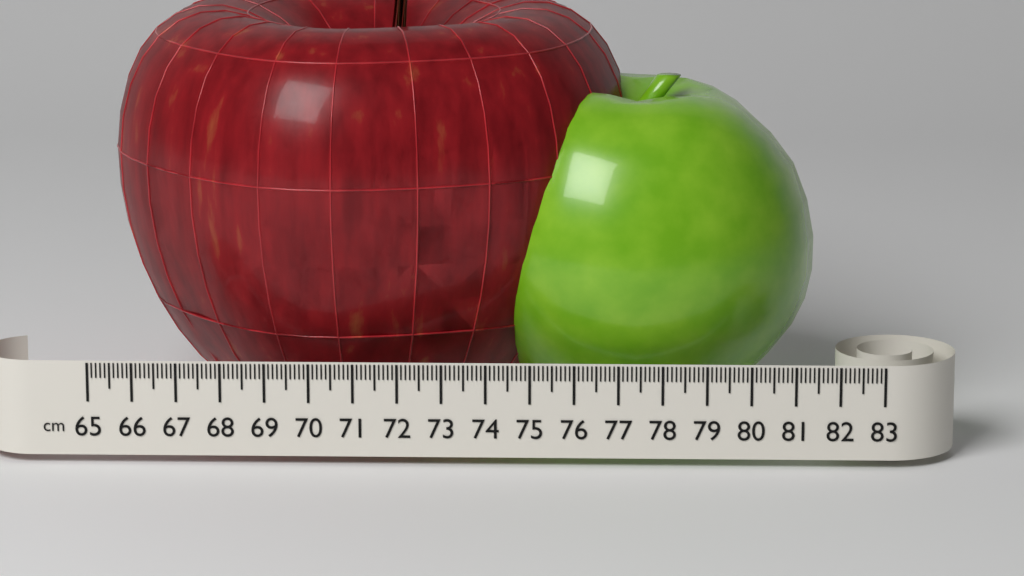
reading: 77.3 cm
